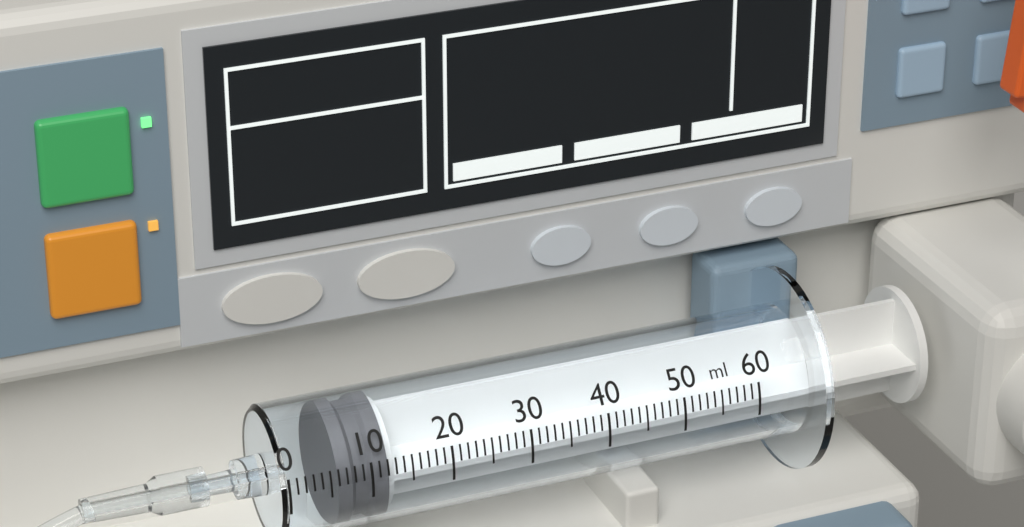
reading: 6 ml
